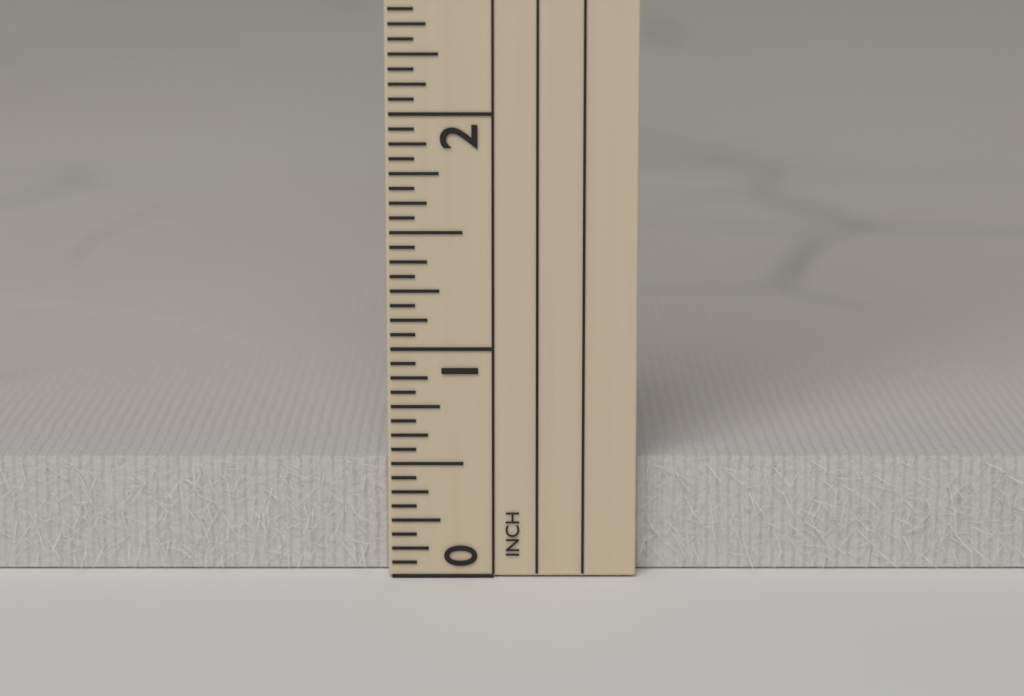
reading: 0.5000 in
